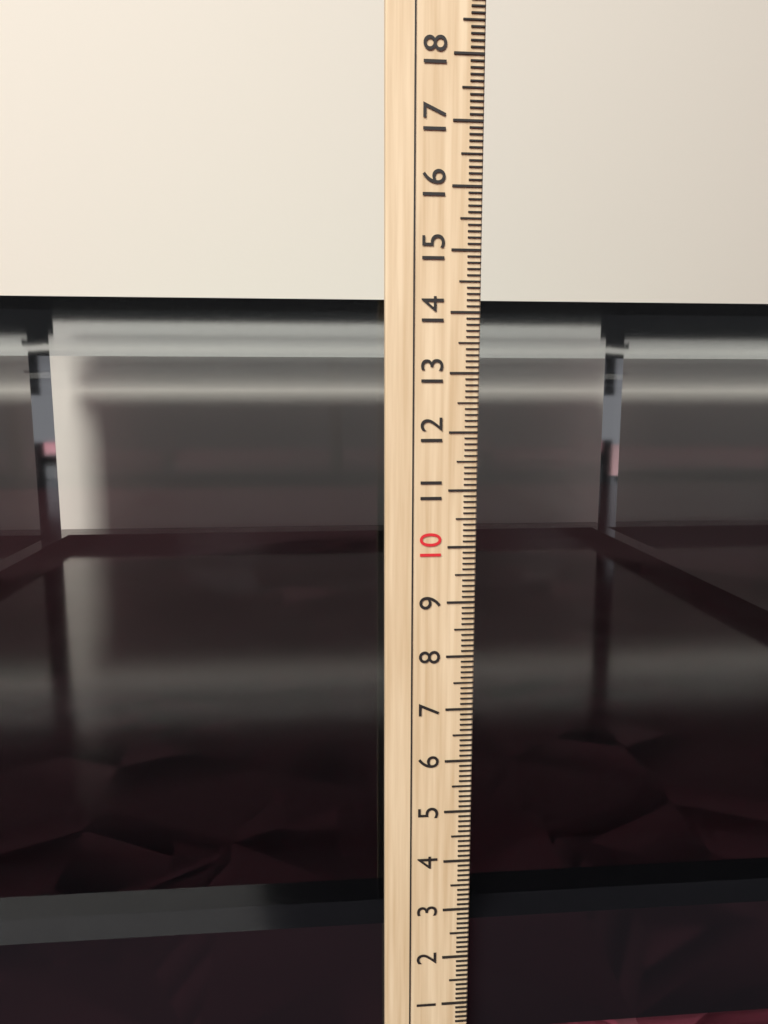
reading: 14.3 cm
